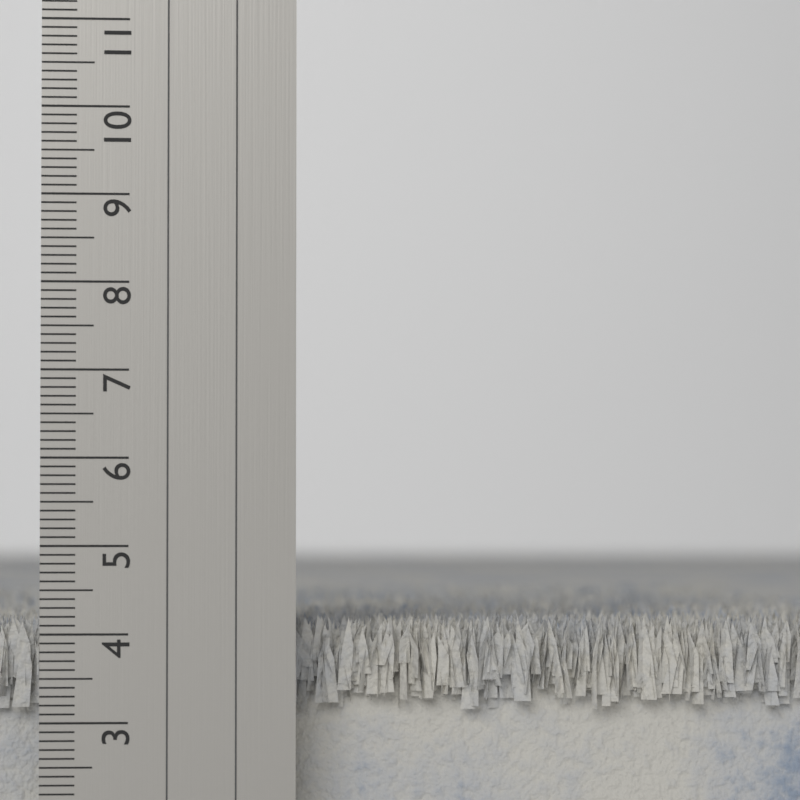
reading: 4.2 cm
